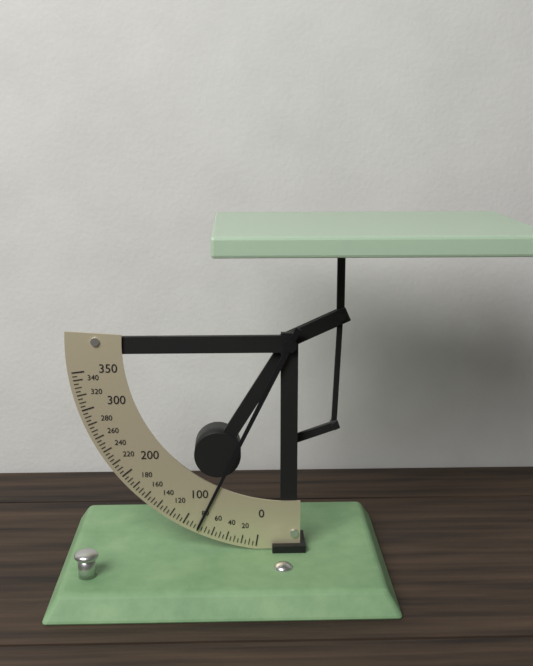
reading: 80 (no unit)
